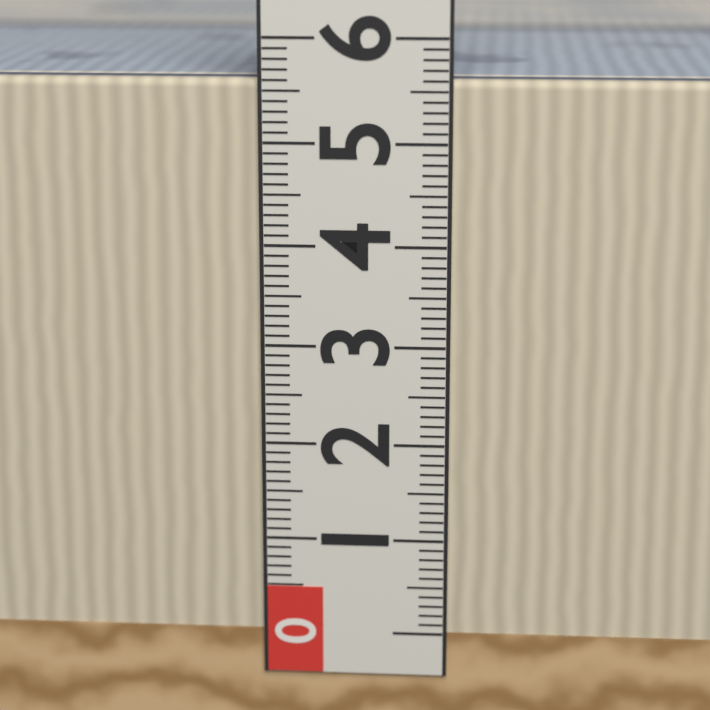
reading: 5.6 (no unit)
